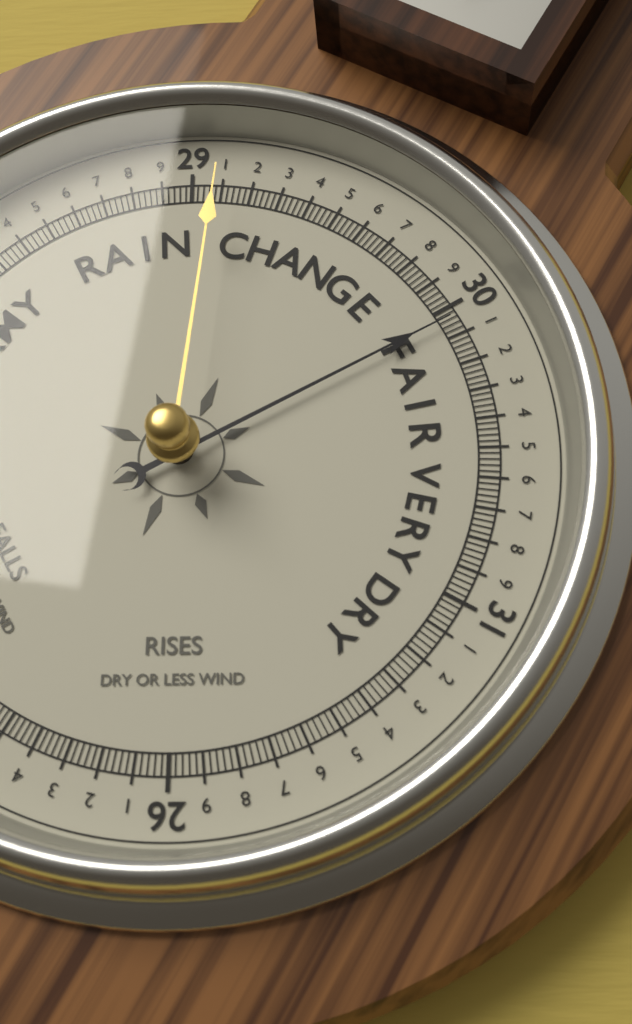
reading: 30.04 (no unit)
